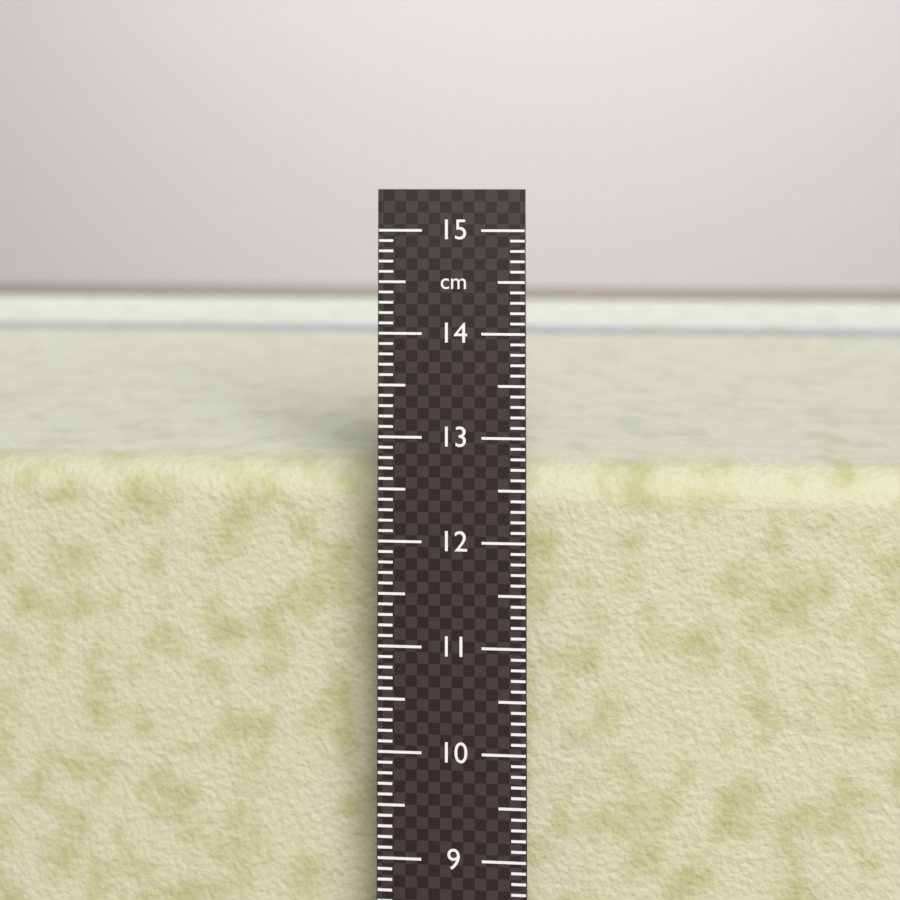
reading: 12.6 cm
